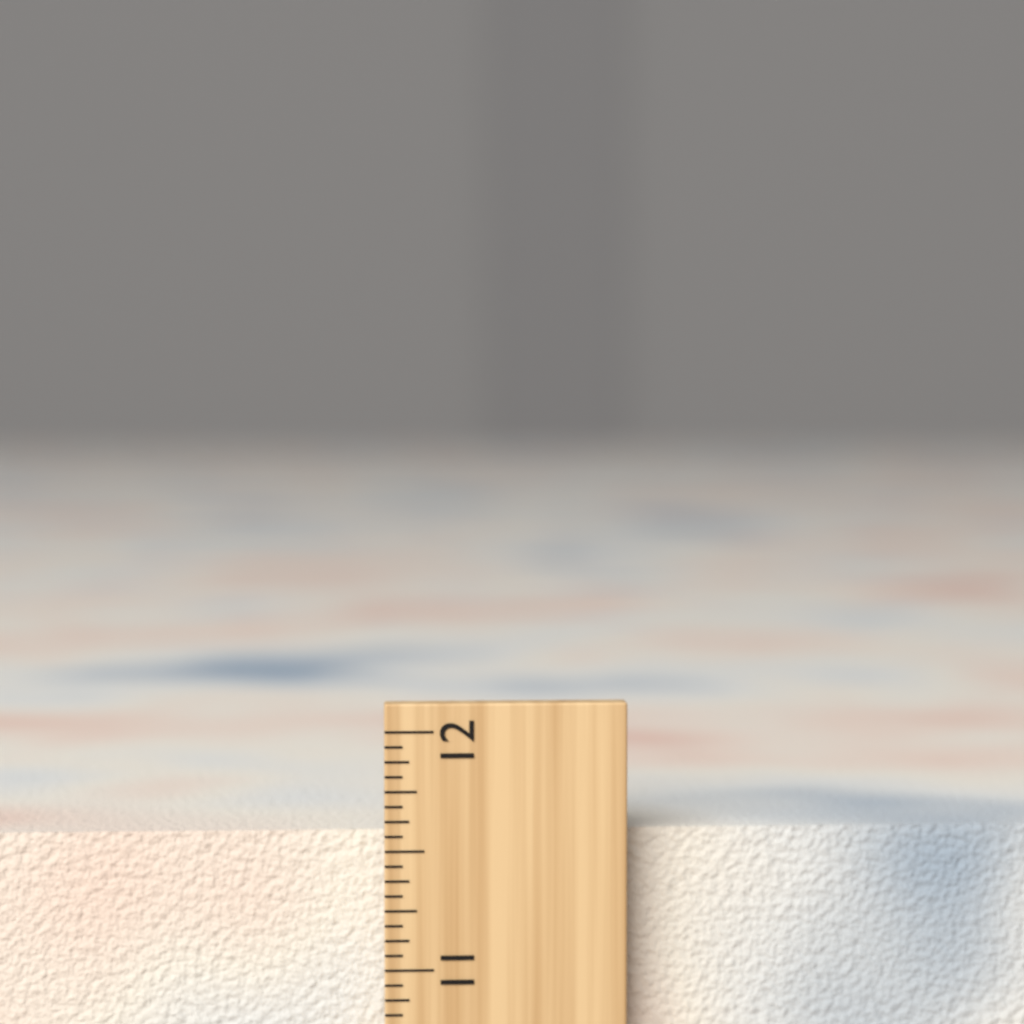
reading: 11.5625 inch
